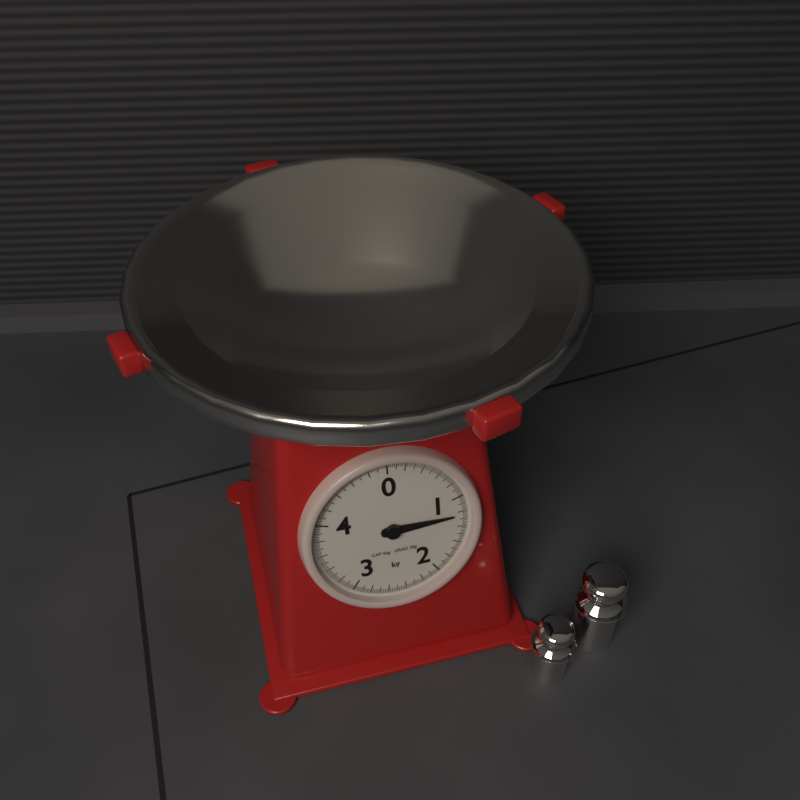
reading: 1.24 kg
